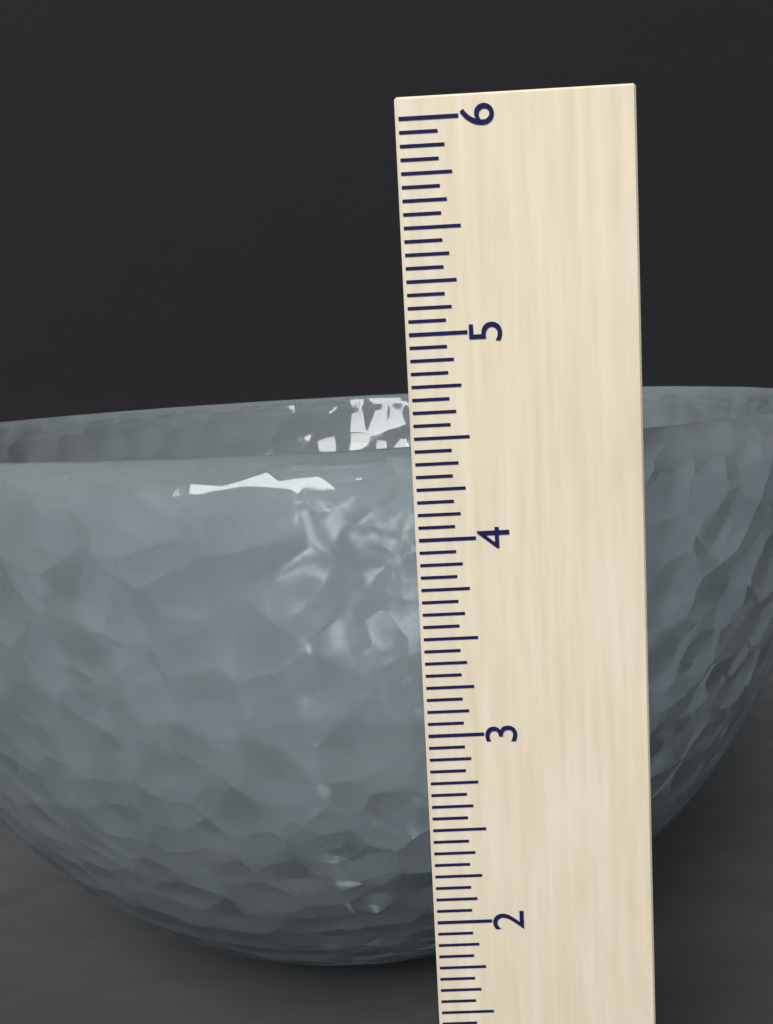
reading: 4.4375 (no unit)
